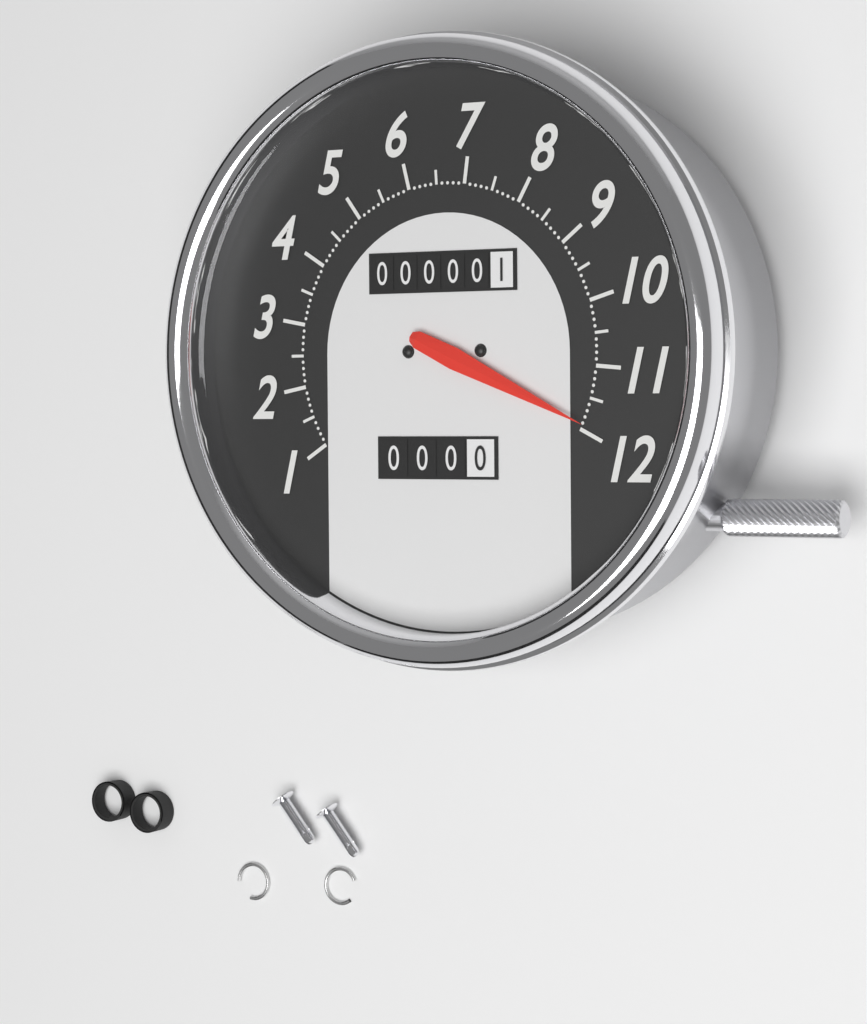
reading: 11.9 (no unit)
